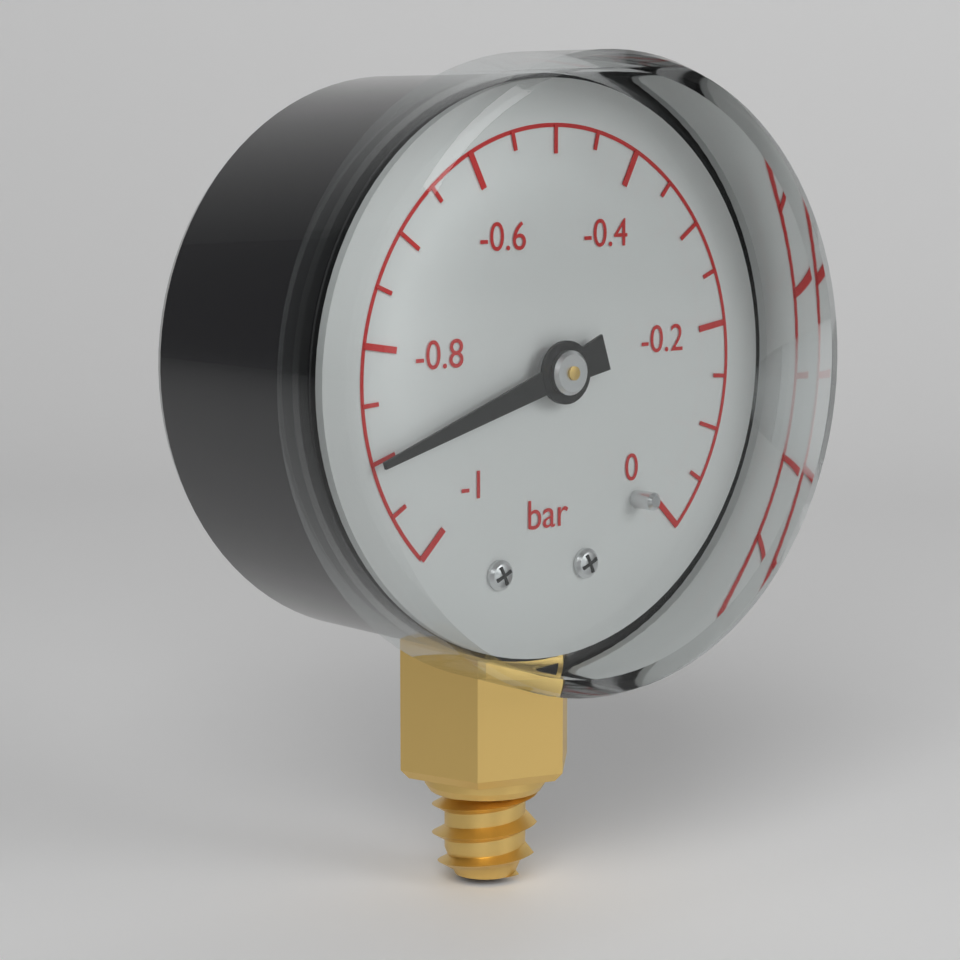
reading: -0.90 bar
